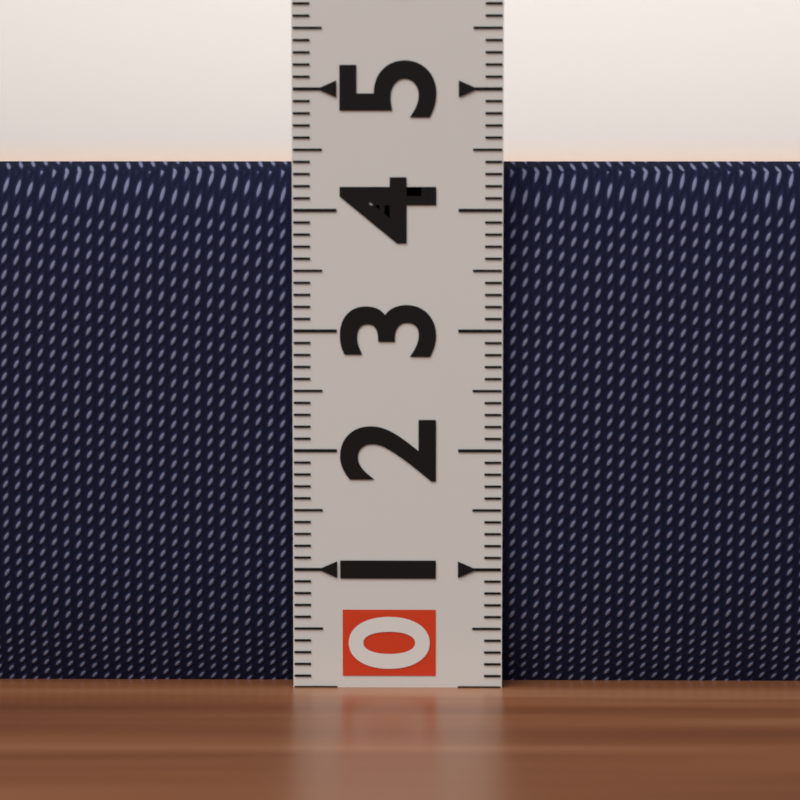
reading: 4.4 (no unit)
